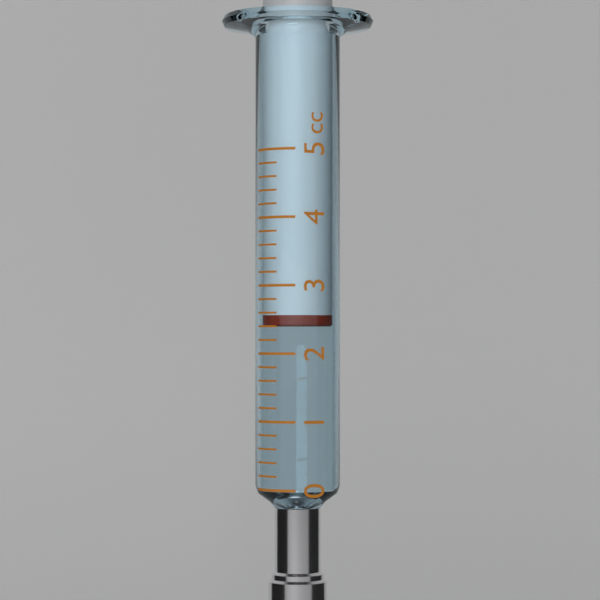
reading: 2.4 cc
